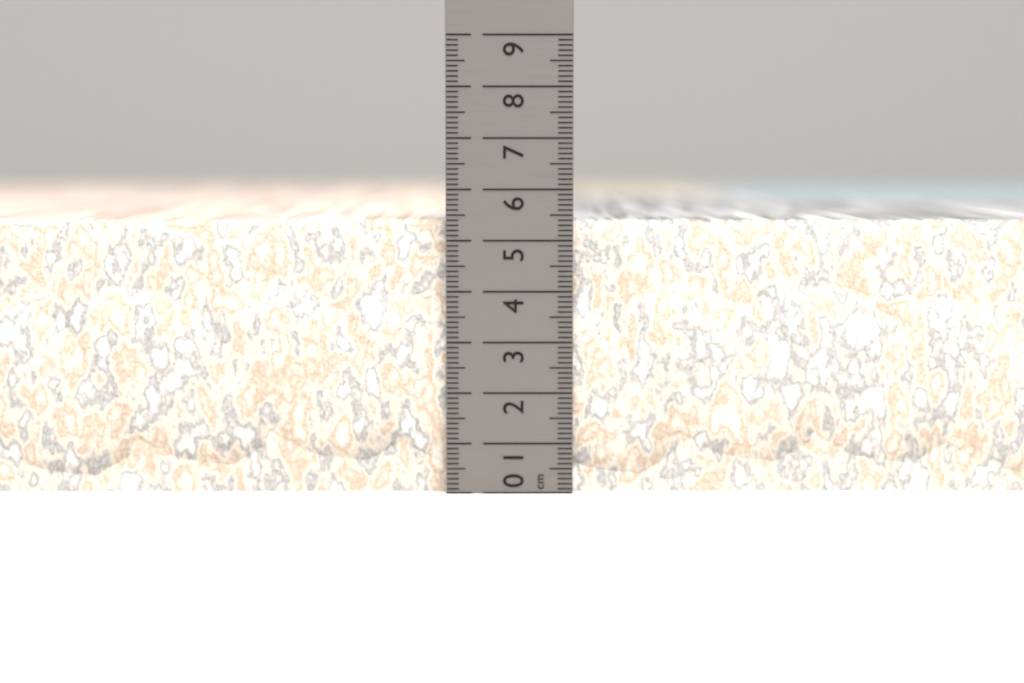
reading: 5.4 cm
